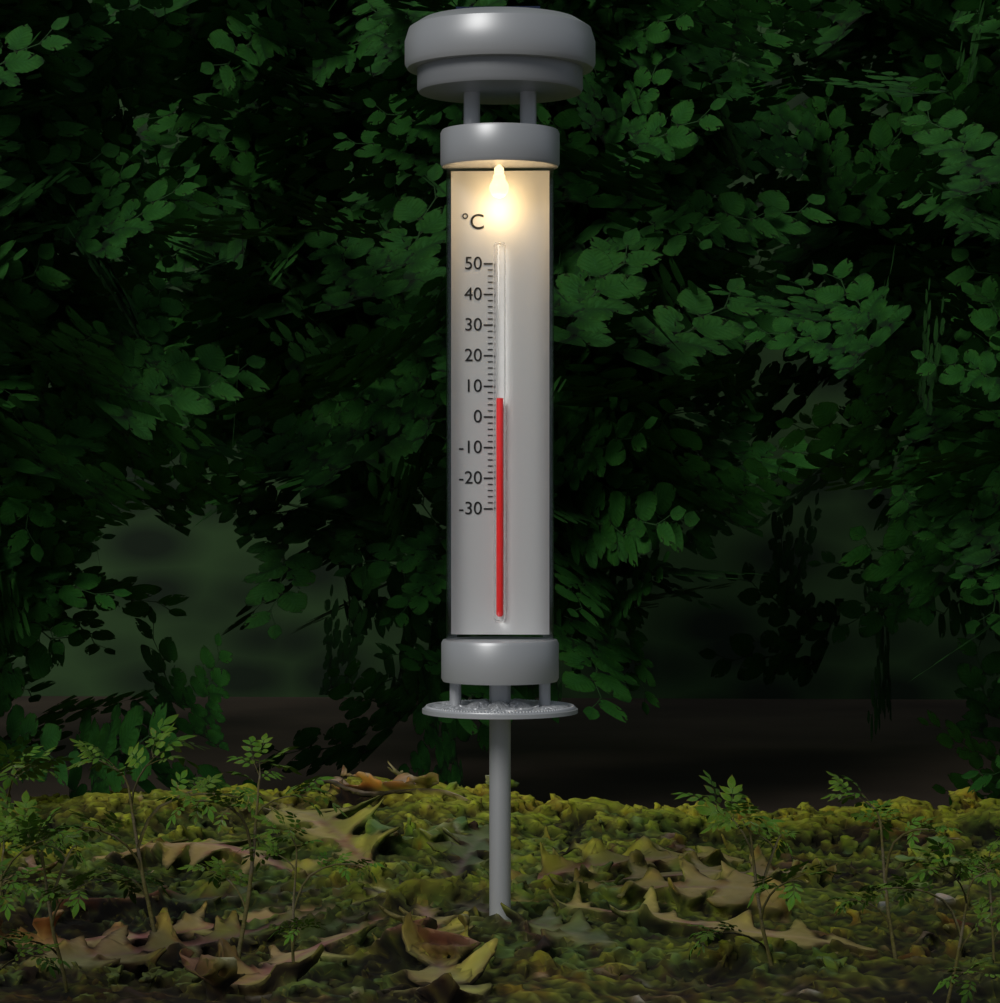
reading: 6 °C
